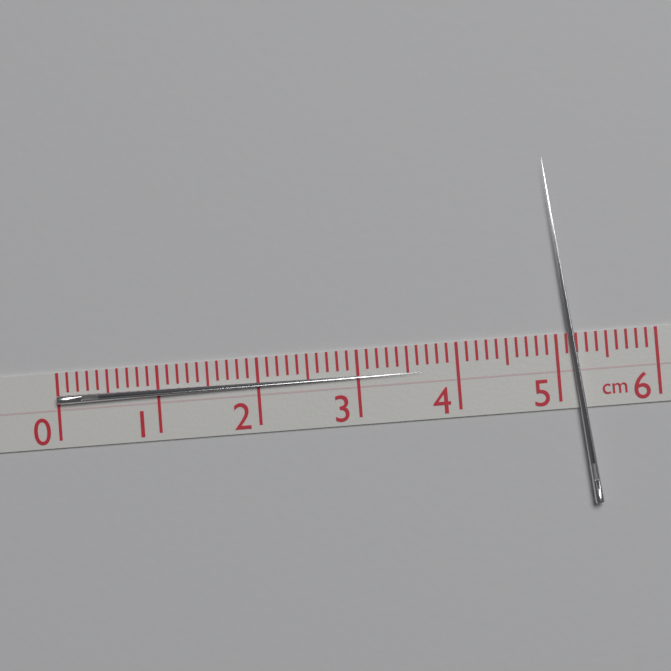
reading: 3.7 cm
